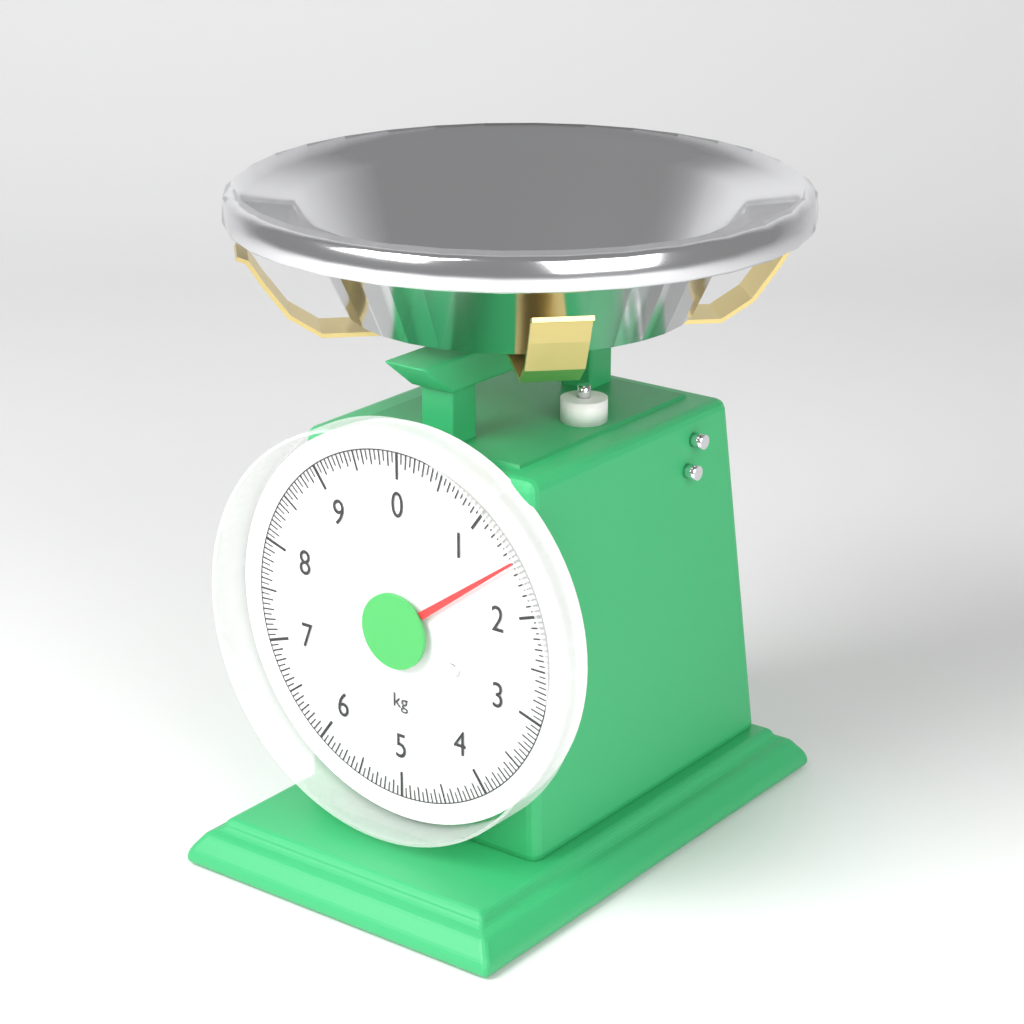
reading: 1.50 kg
